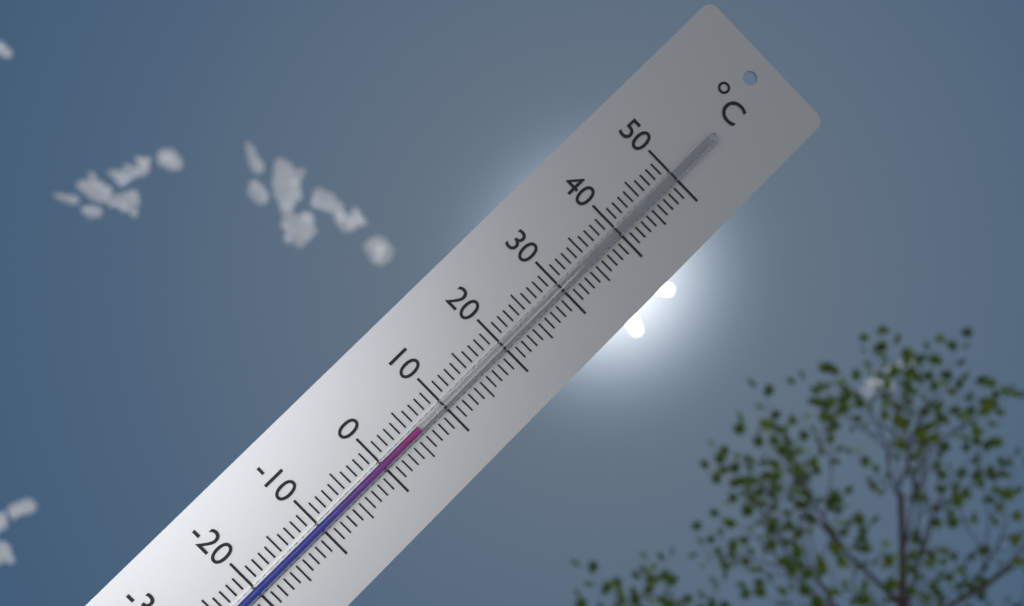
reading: 6 °C
